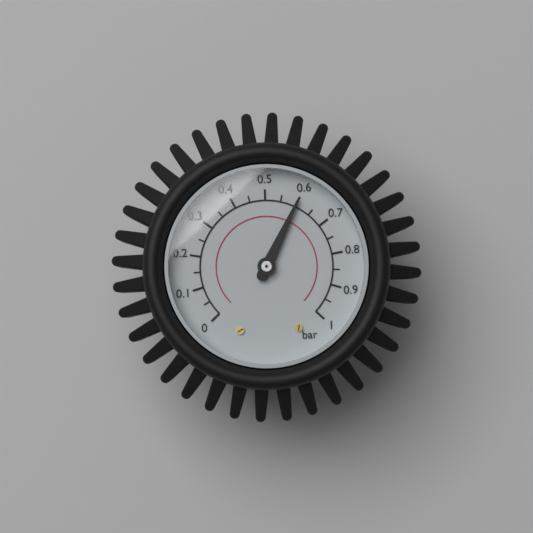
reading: 0.60 bar
